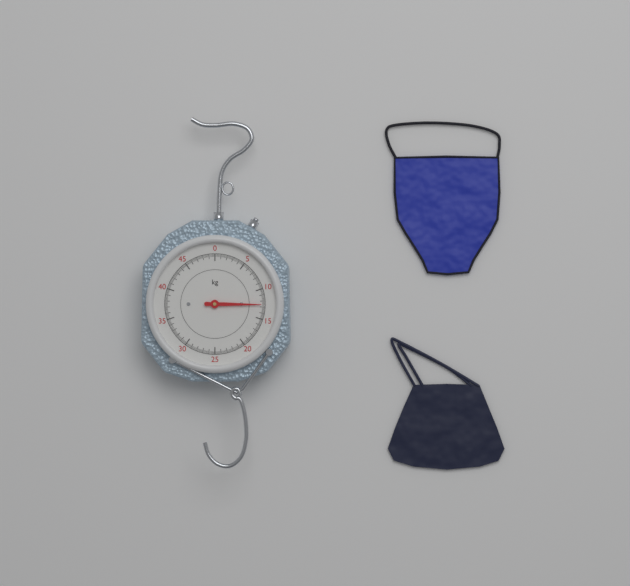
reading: 12.6 kg
